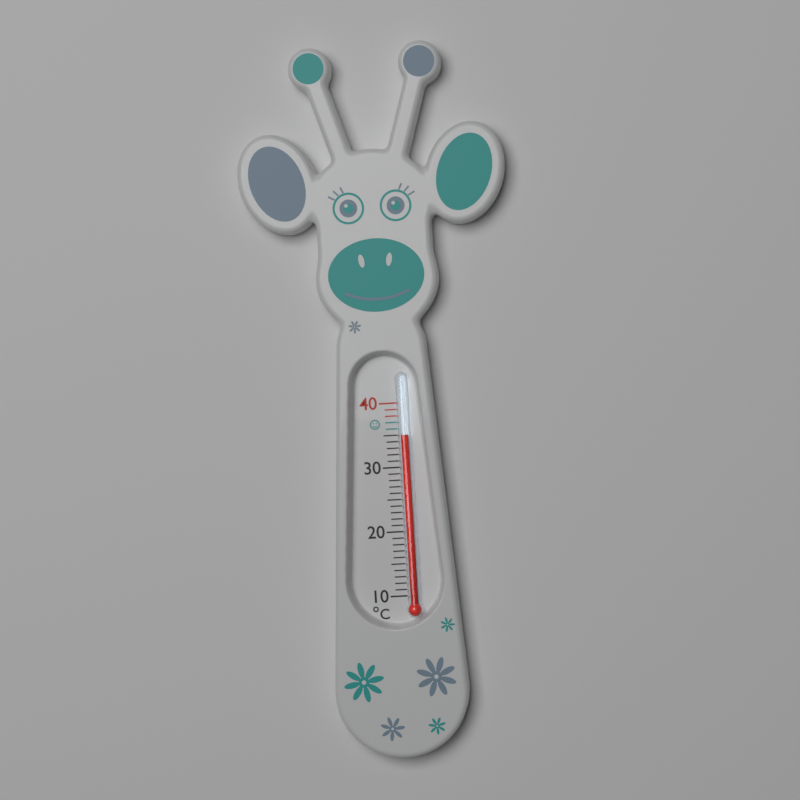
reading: 35 °C
